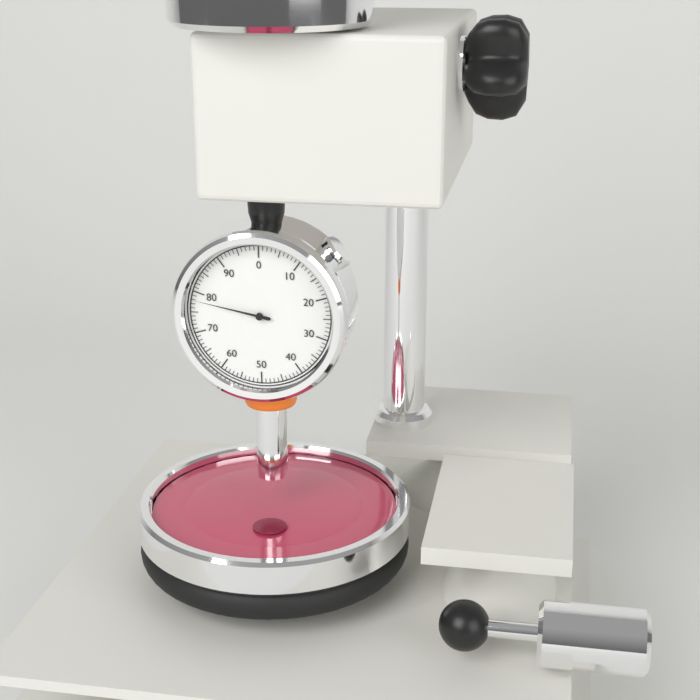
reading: 78 (no unit)
